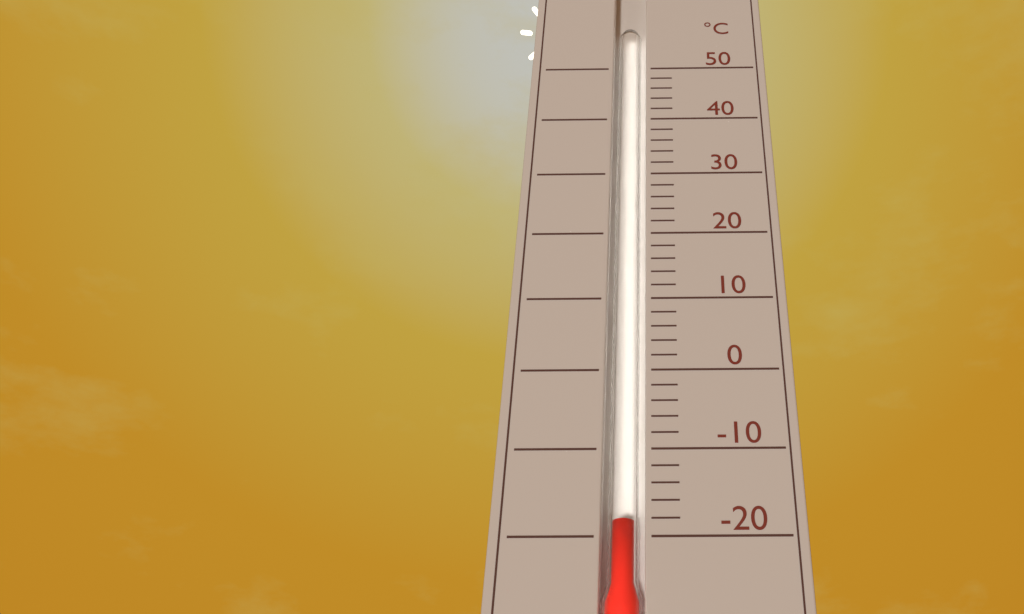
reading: -18 °C
